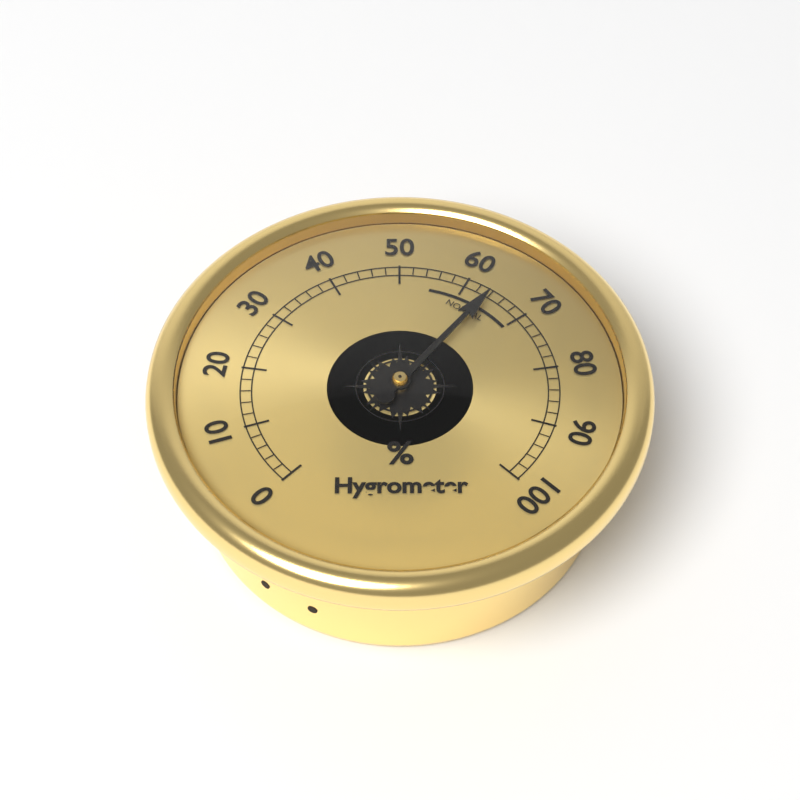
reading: 64 %
